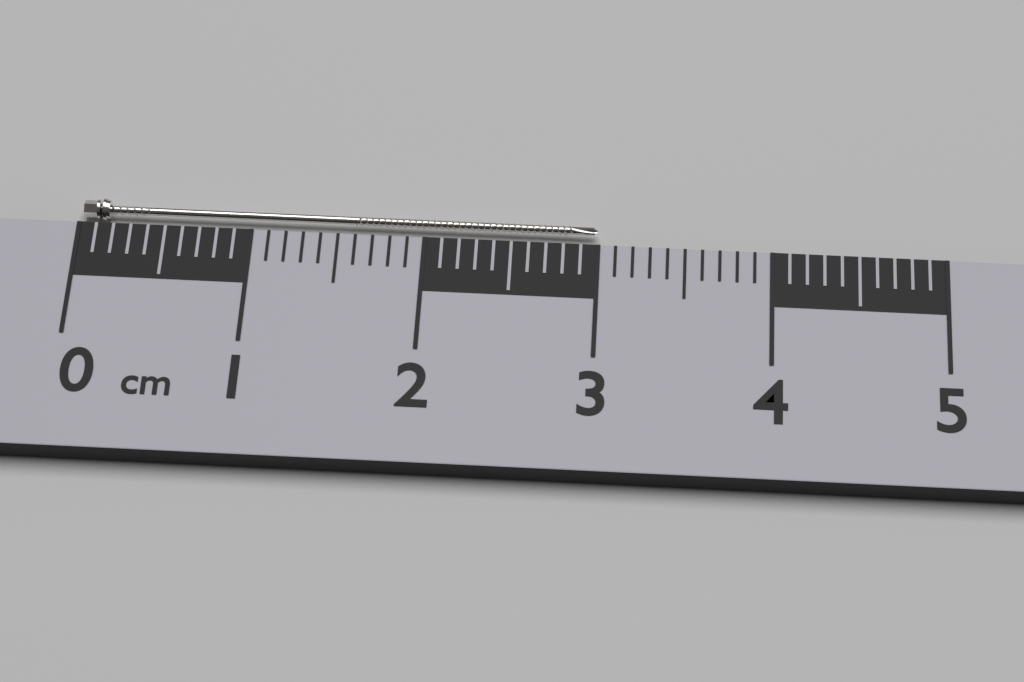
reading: 3.0 cm
